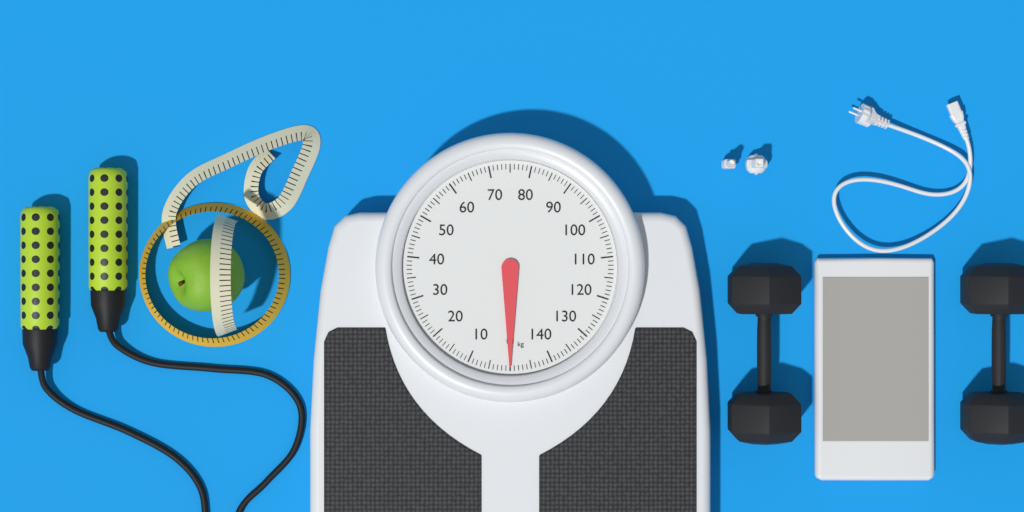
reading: 0 kg
